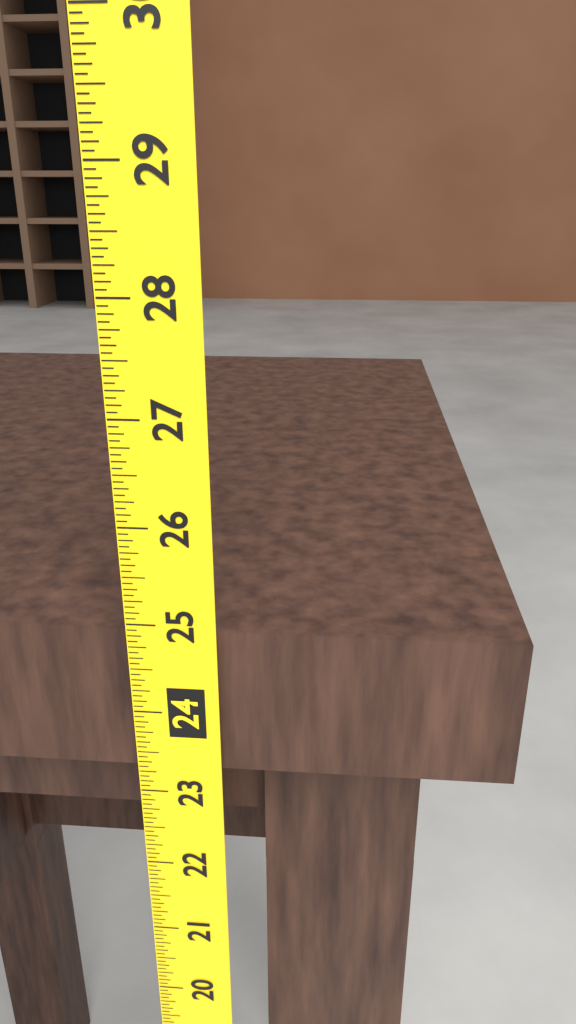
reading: 24.8750 (no unit)
